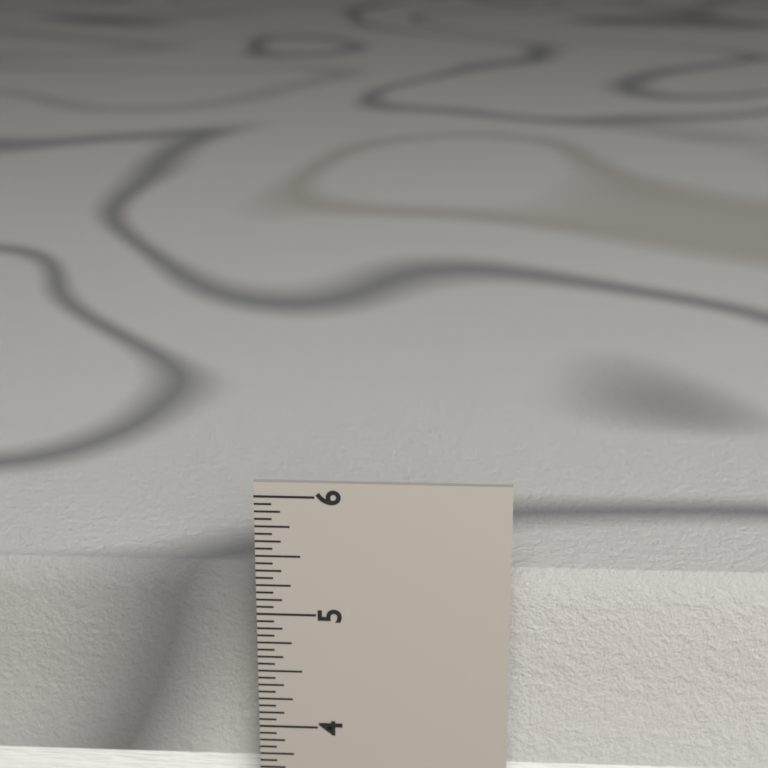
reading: 5.2500 in
